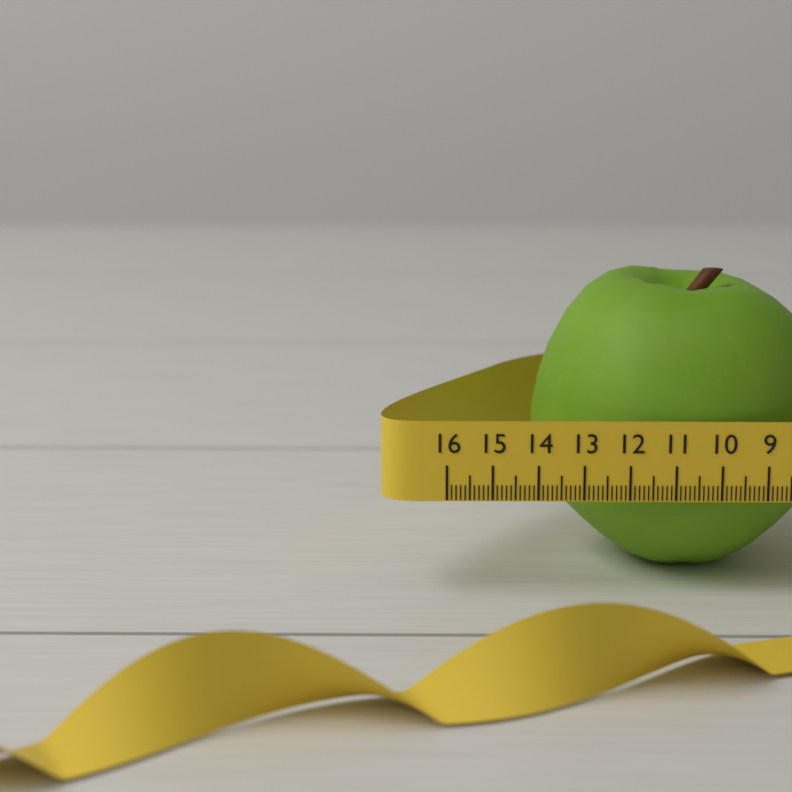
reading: 14.0 (no unit)
